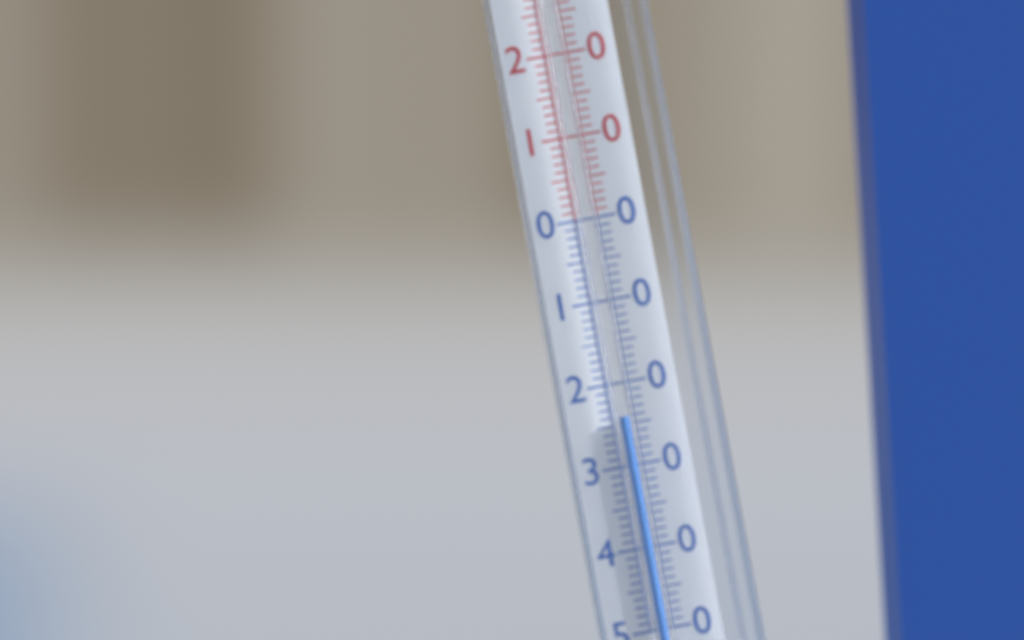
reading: -24 °C
